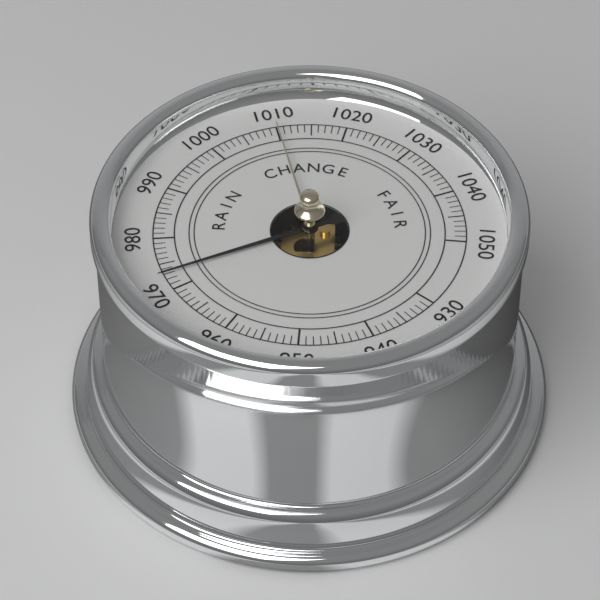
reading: 973 (no unit)
